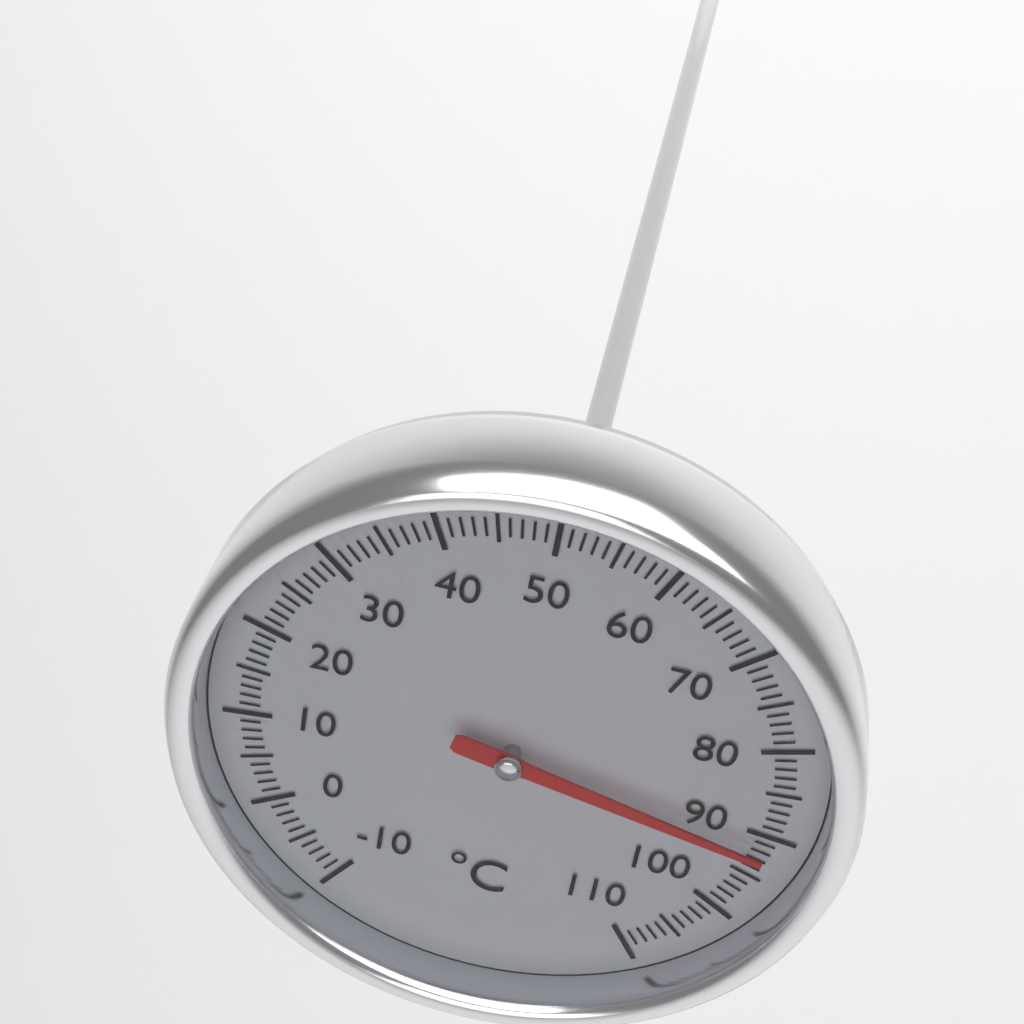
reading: 92 °C
